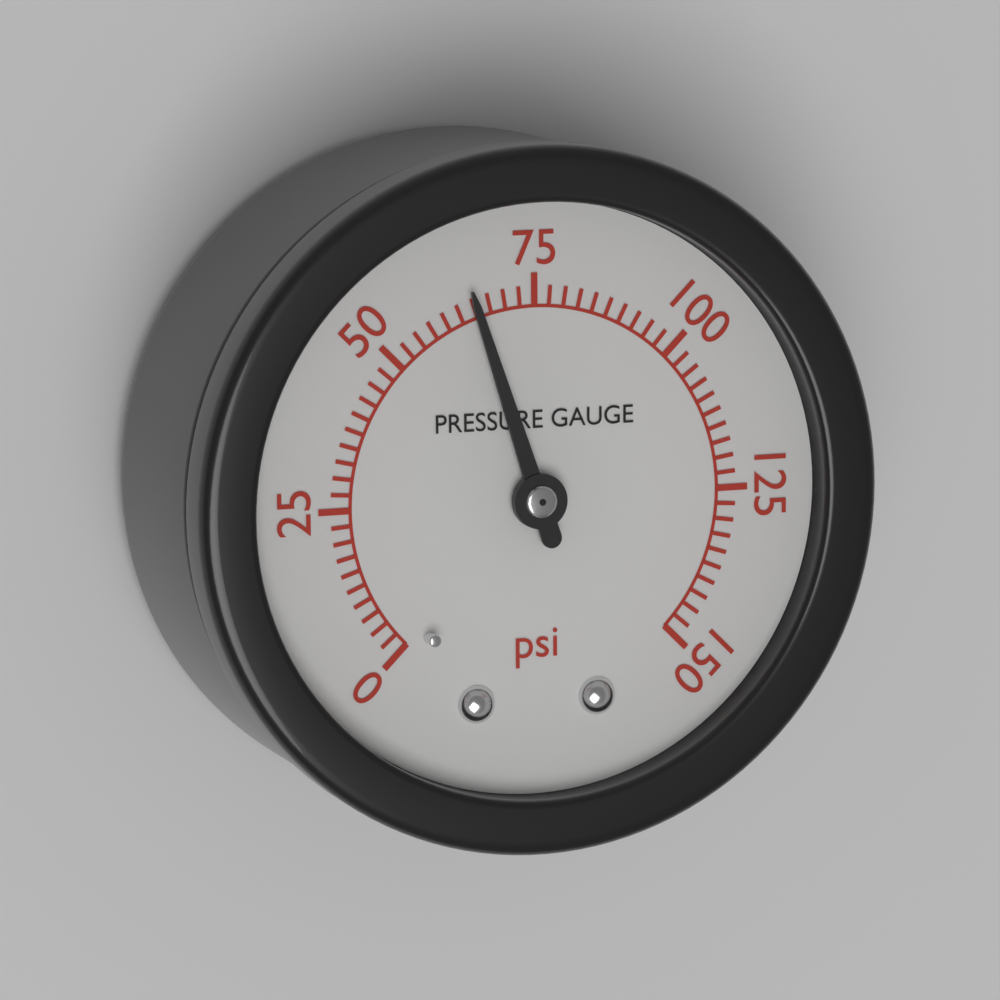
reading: 65.0 psi
